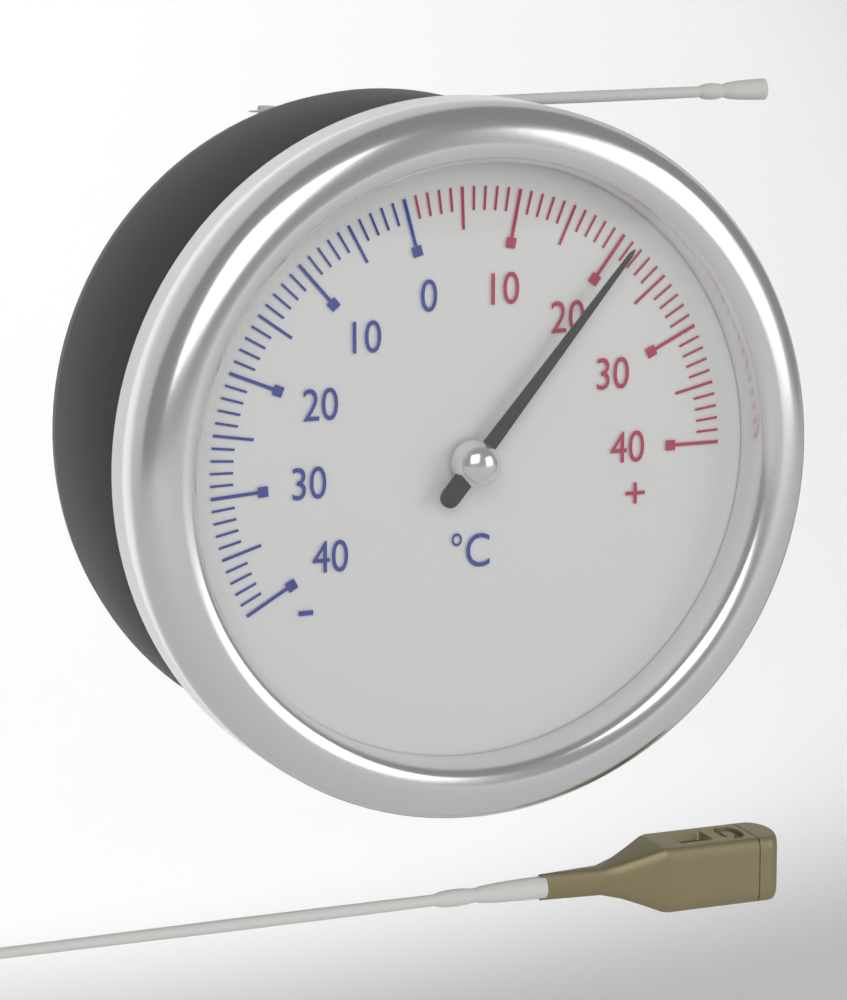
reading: 21 °C
